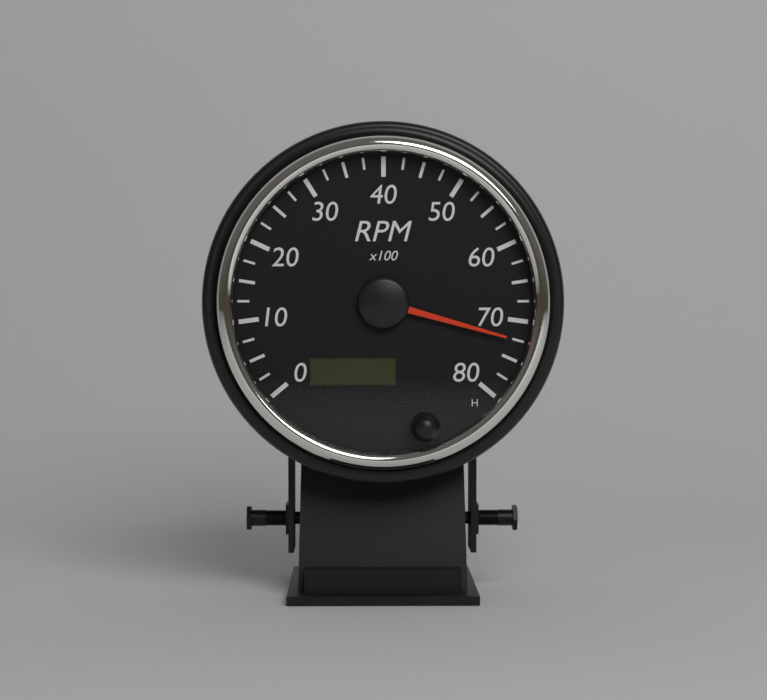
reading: 7250 RPM
